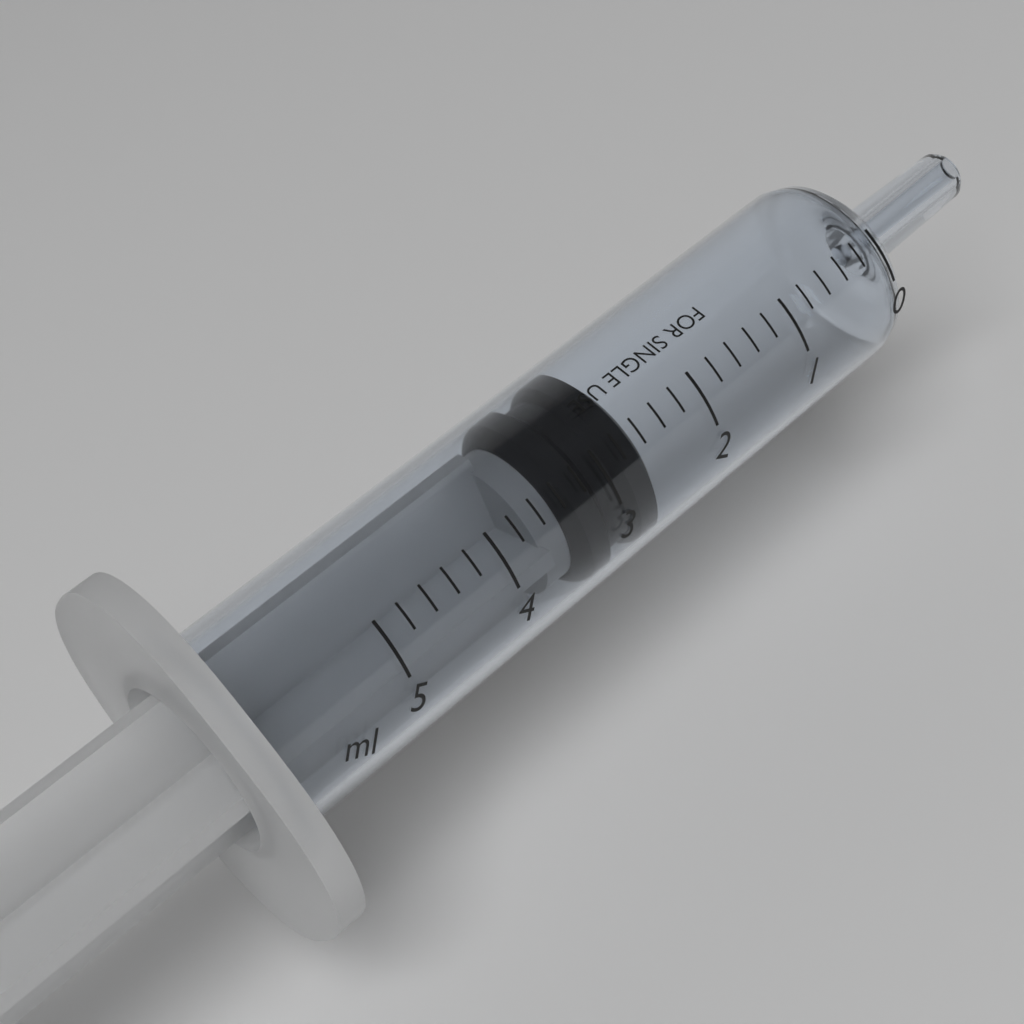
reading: 2.6 ml
